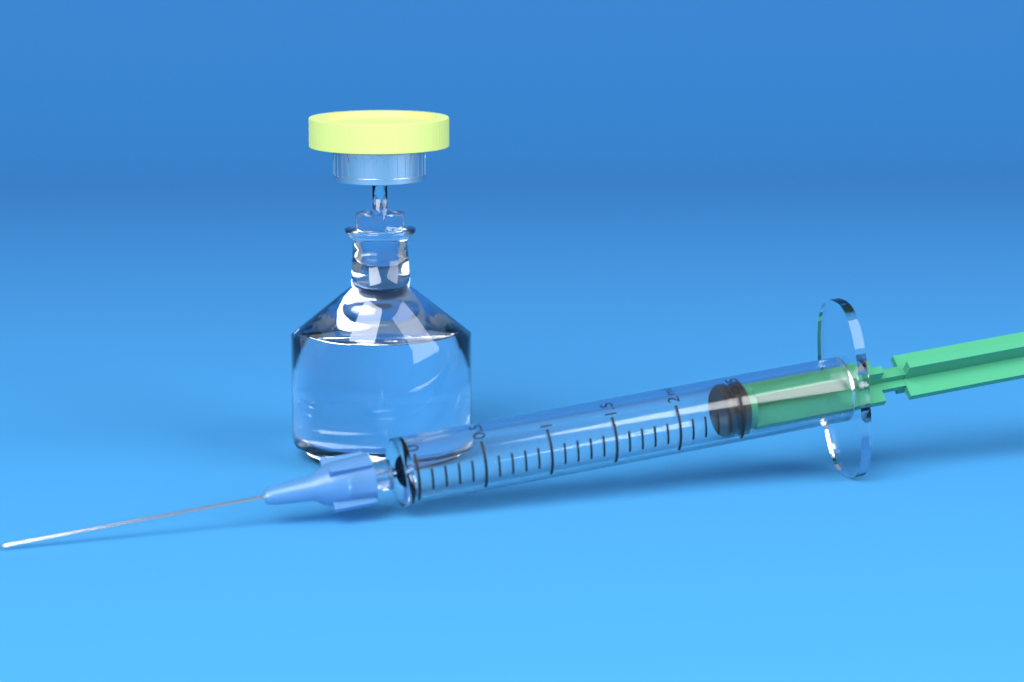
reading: 2.4 ml
